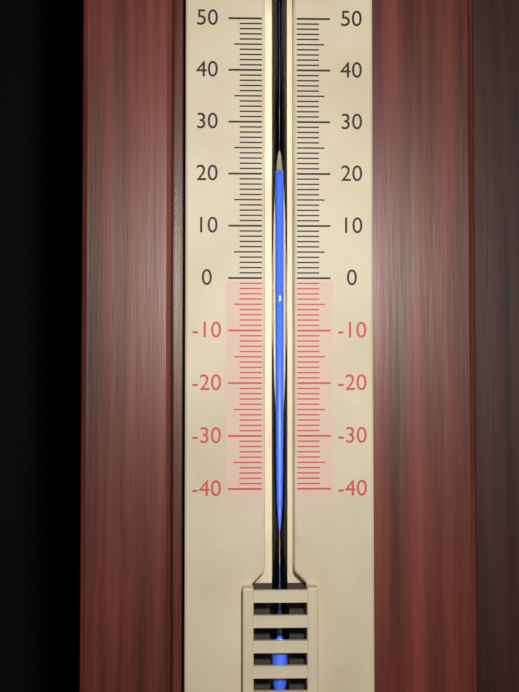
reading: 20 (no unit)
